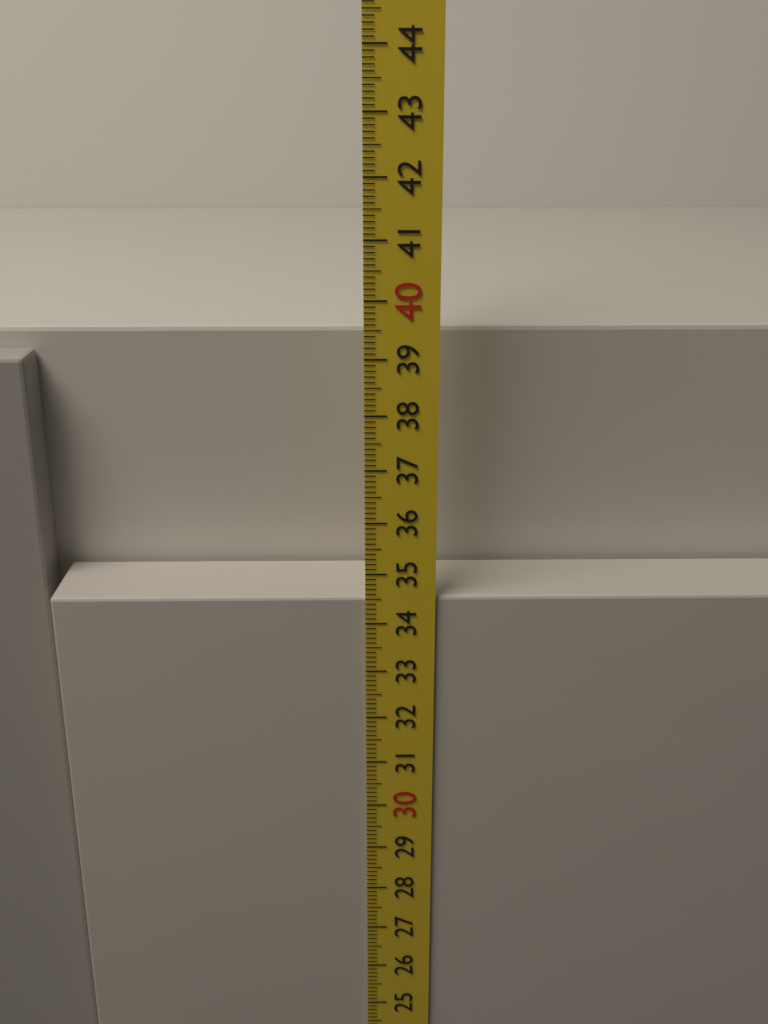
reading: 34.5 cm
